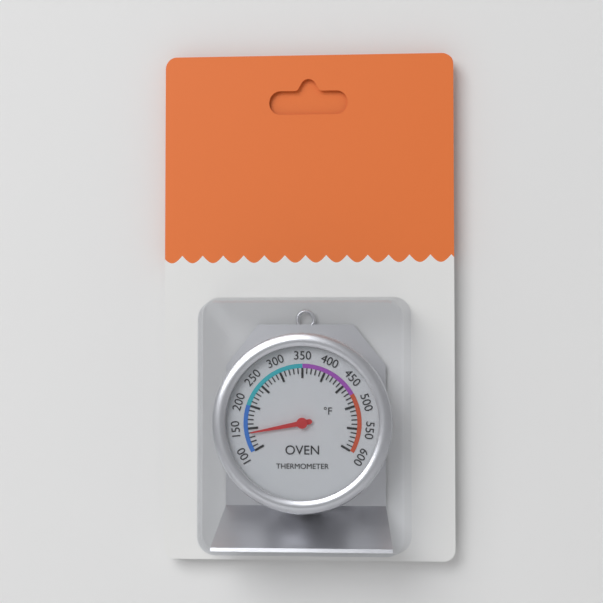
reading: 140 °F
